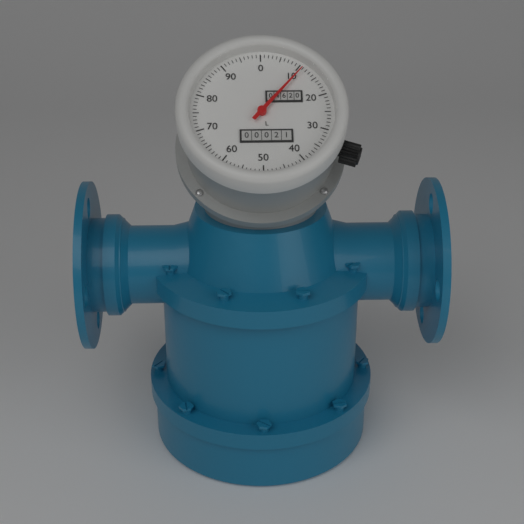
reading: 11 L
